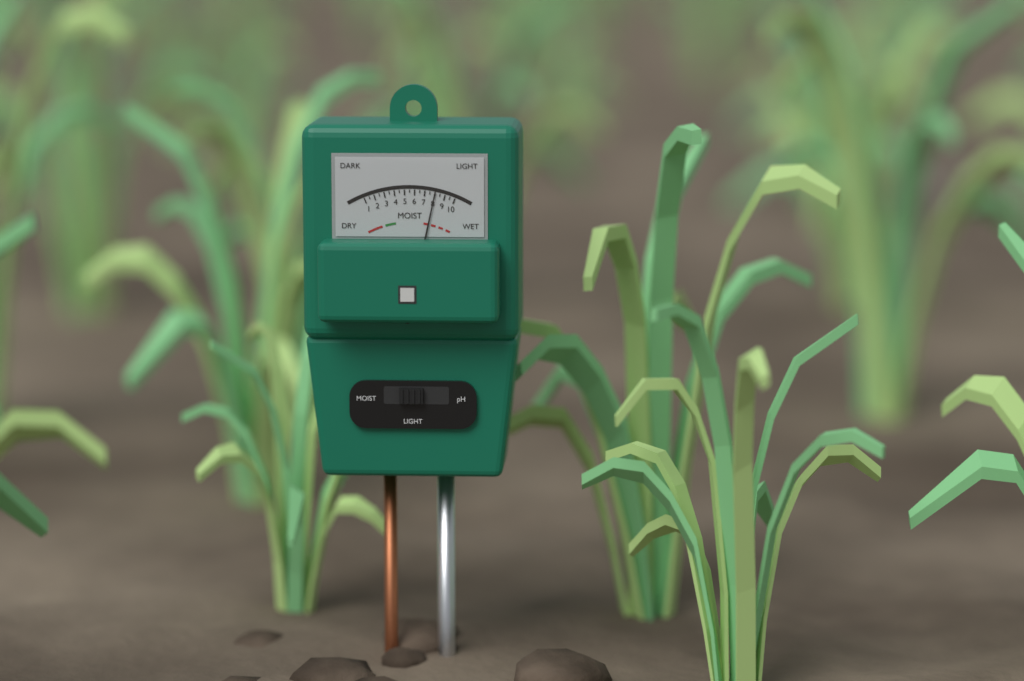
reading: 8.0 (no unit)
